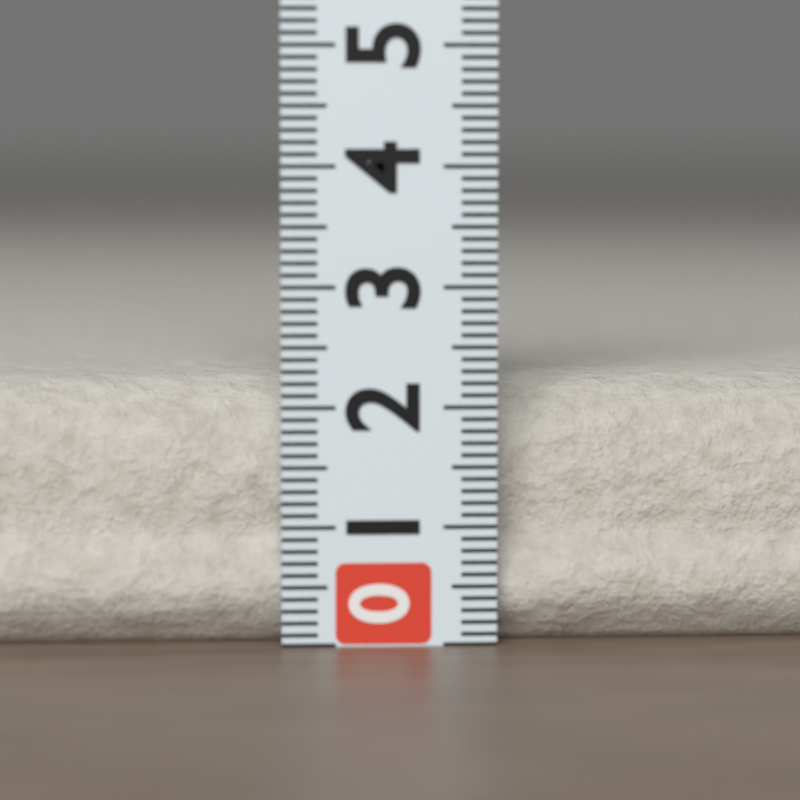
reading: 2.2 (no unit)
